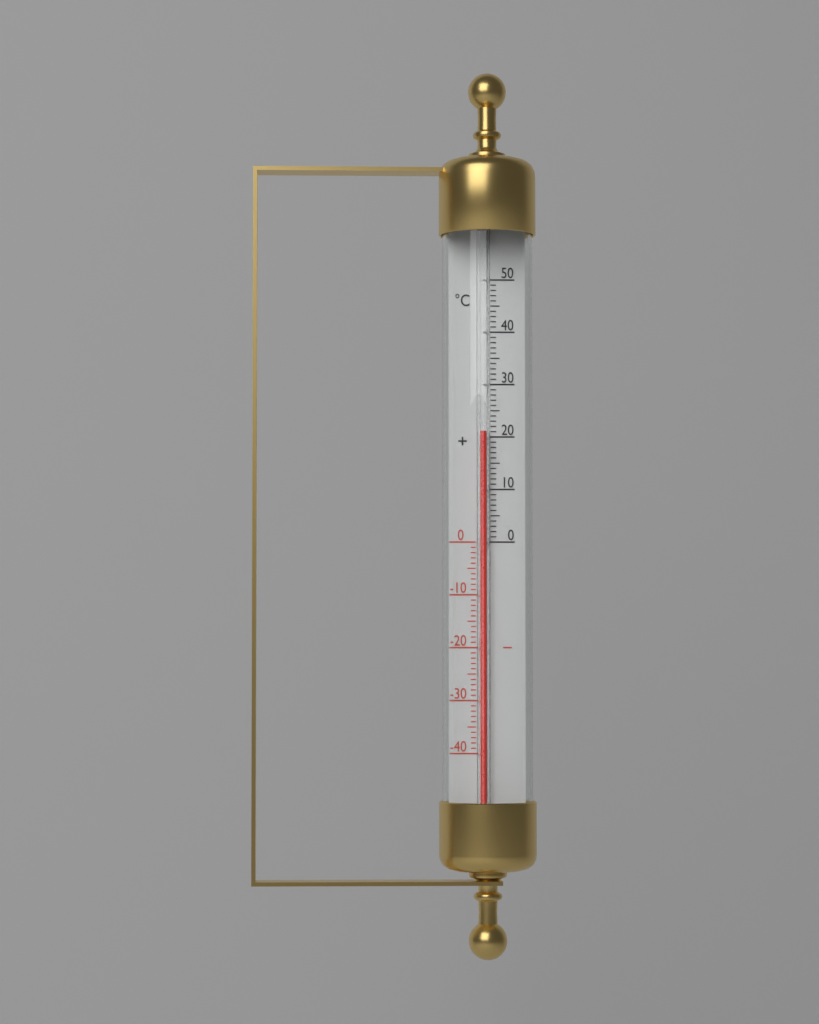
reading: 21 °C
